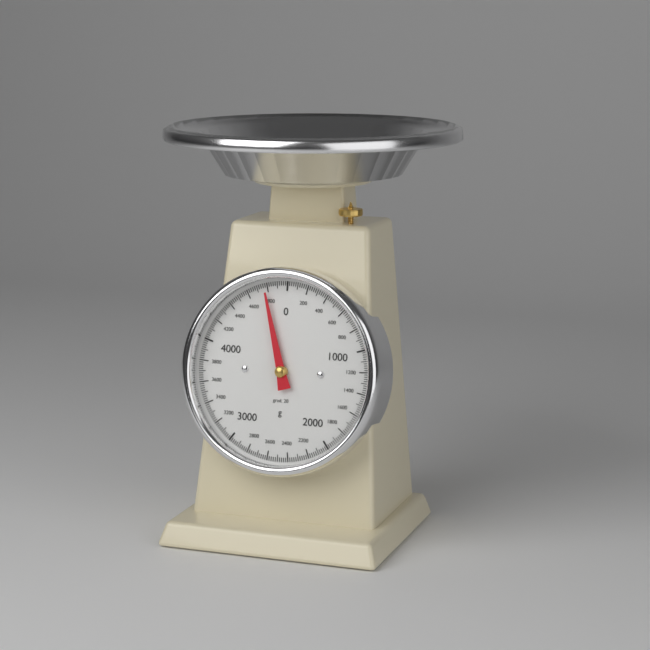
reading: 4780 g
